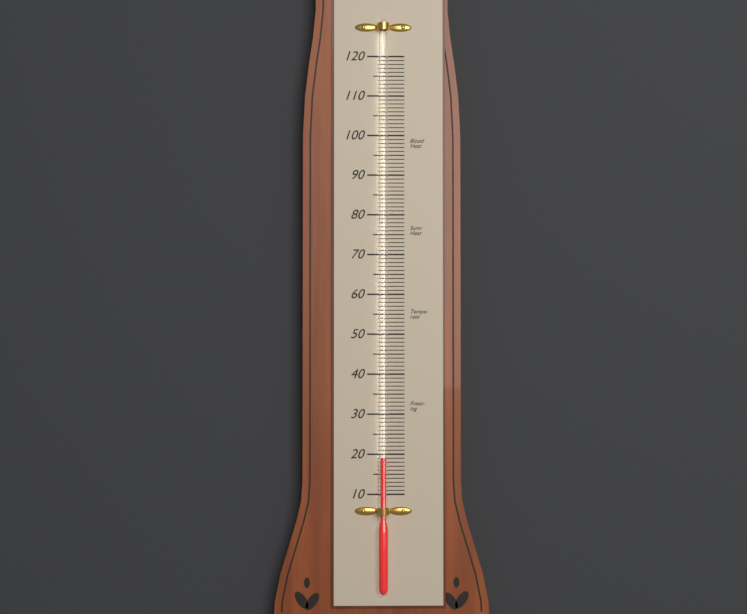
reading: 19 (no unit)
